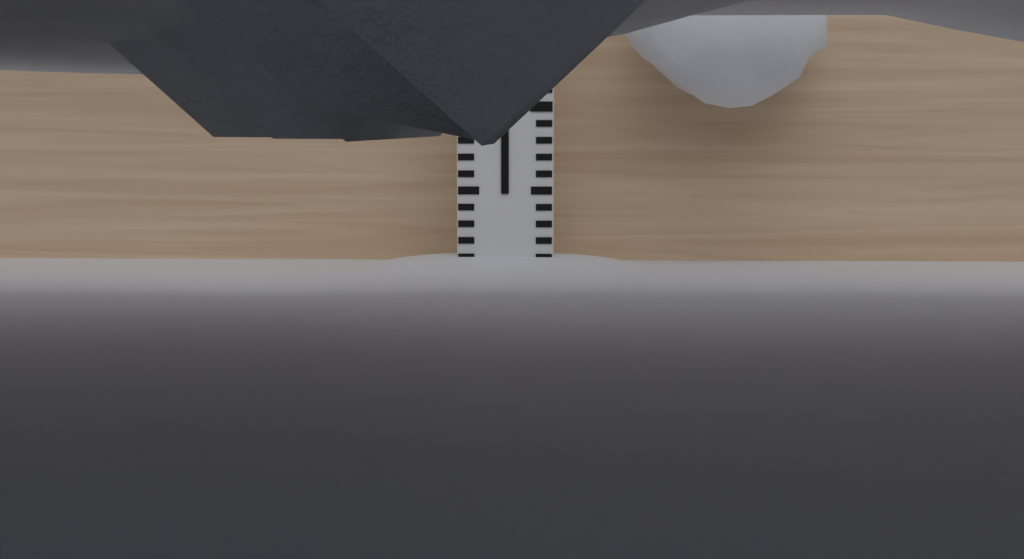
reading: 0.1 (no unit)
